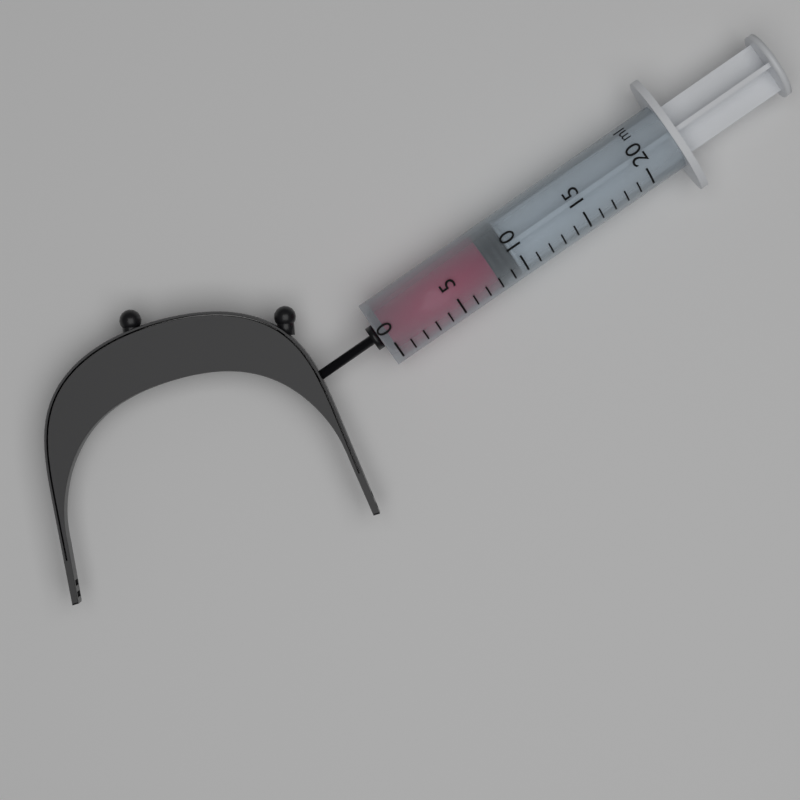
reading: 8 ml
